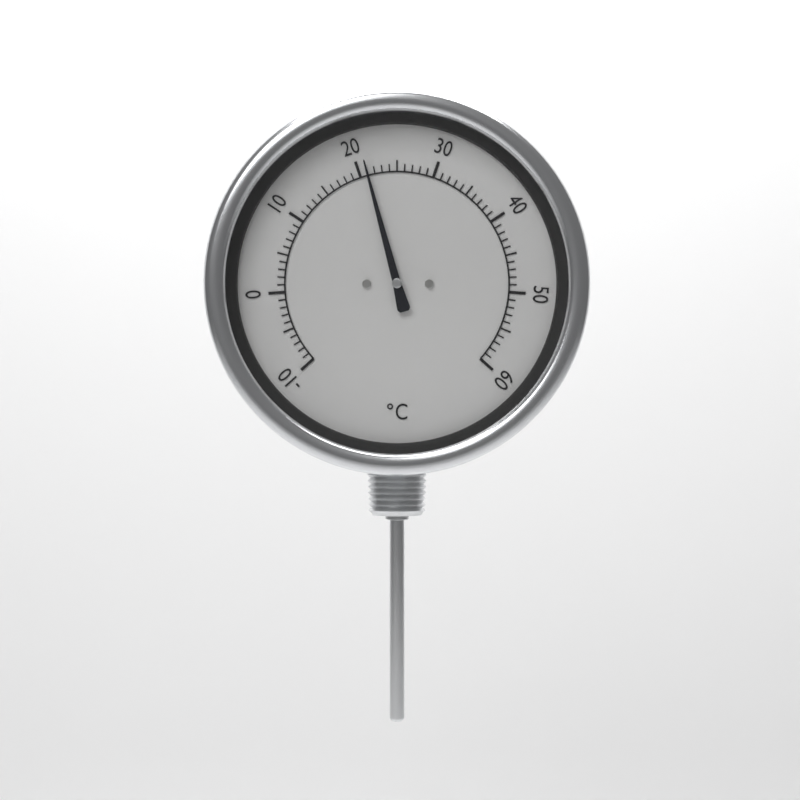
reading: 21 °C
